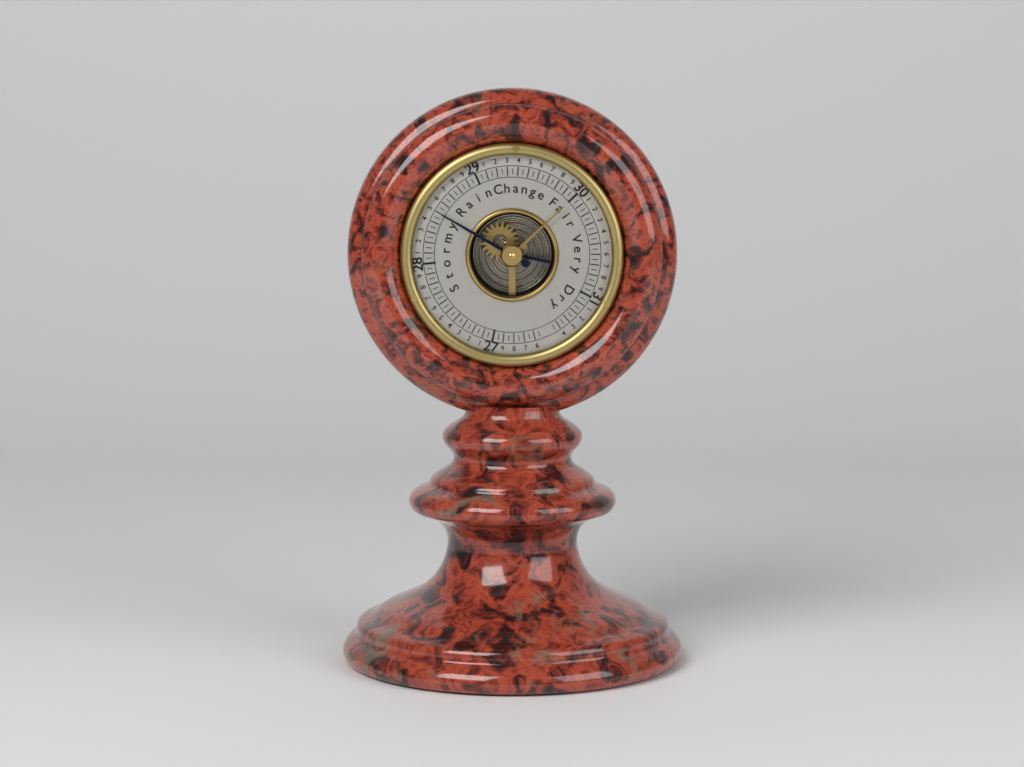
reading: 28.50 (no unit)
